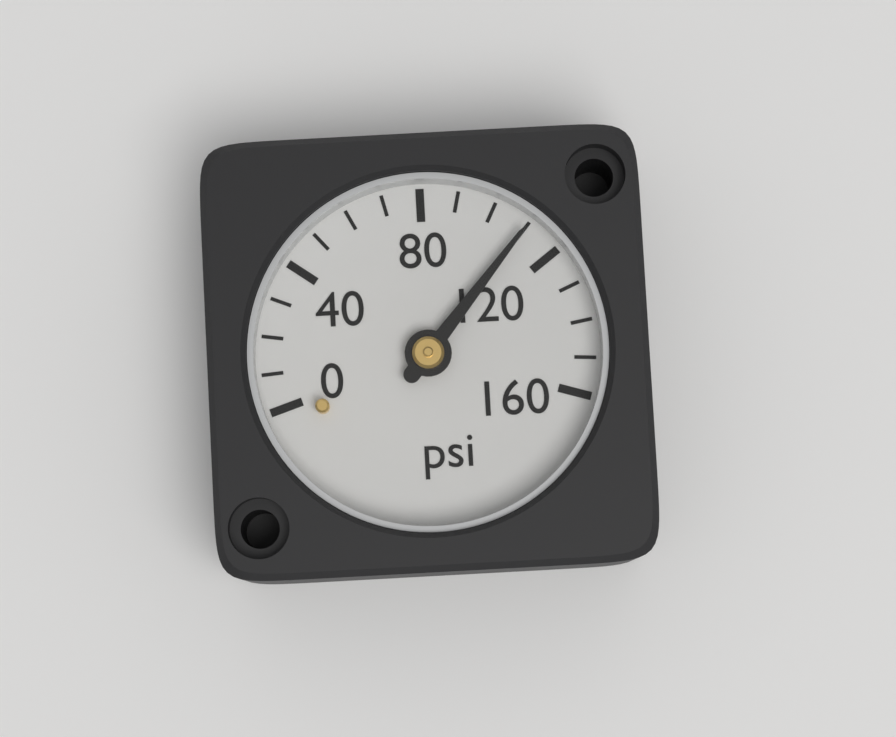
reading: 110 psi
